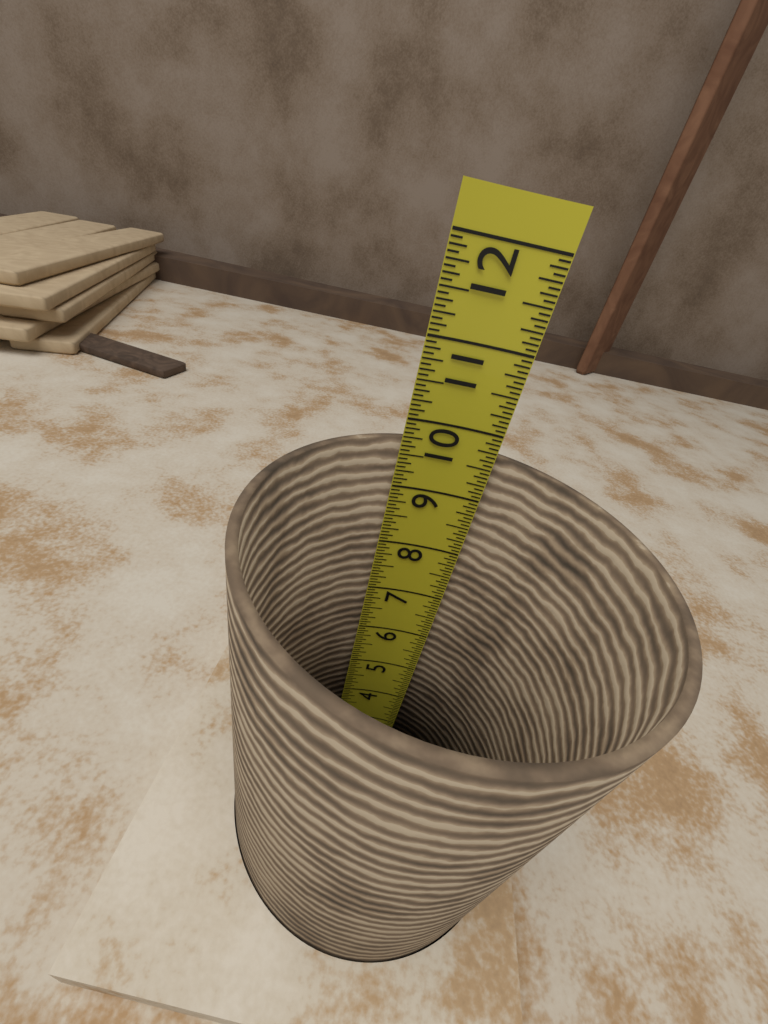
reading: 9.6875 in
